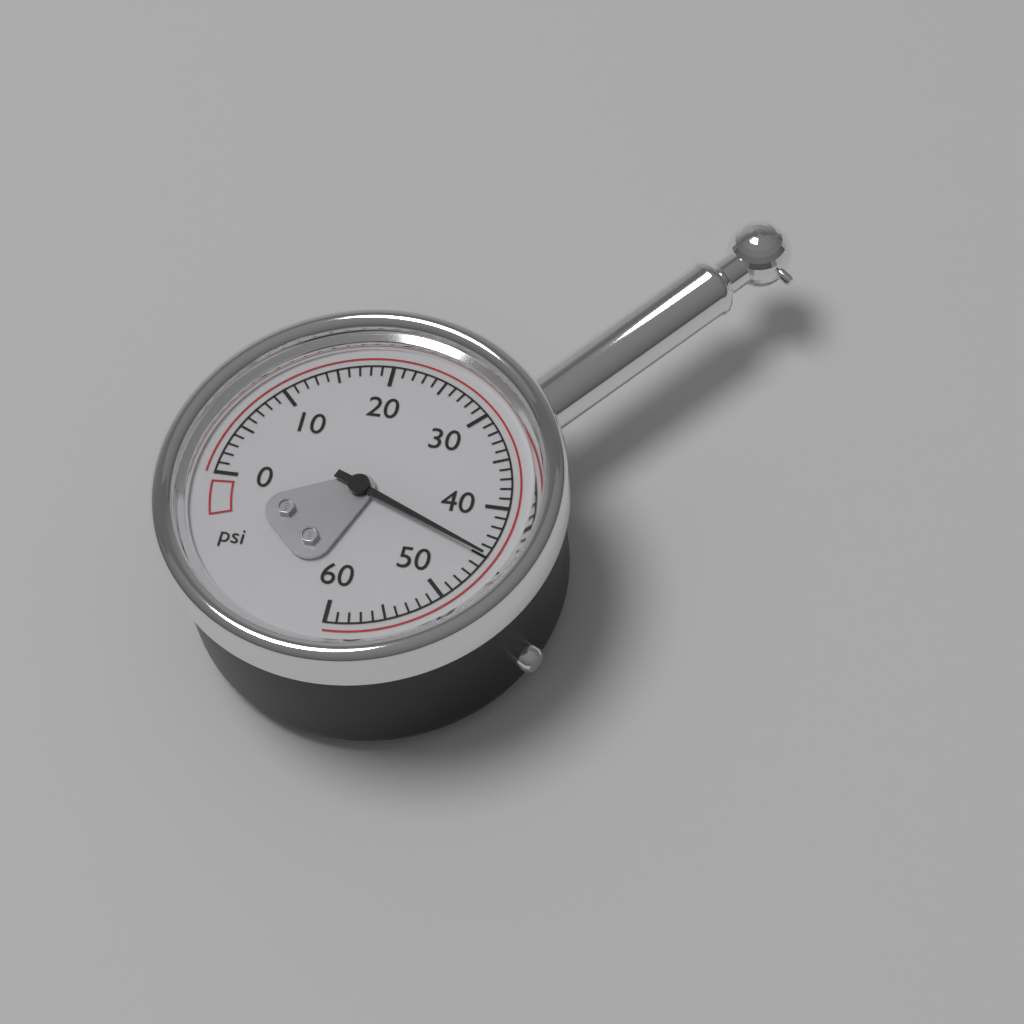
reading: 45 psi
